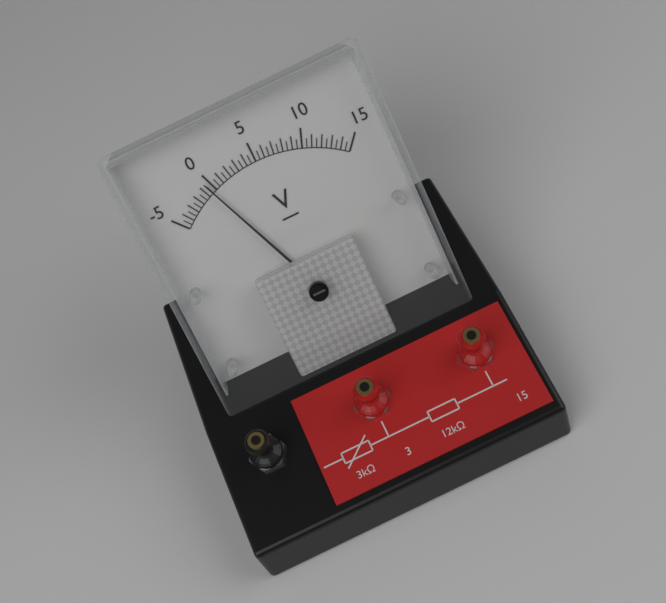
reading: -0.5 V
